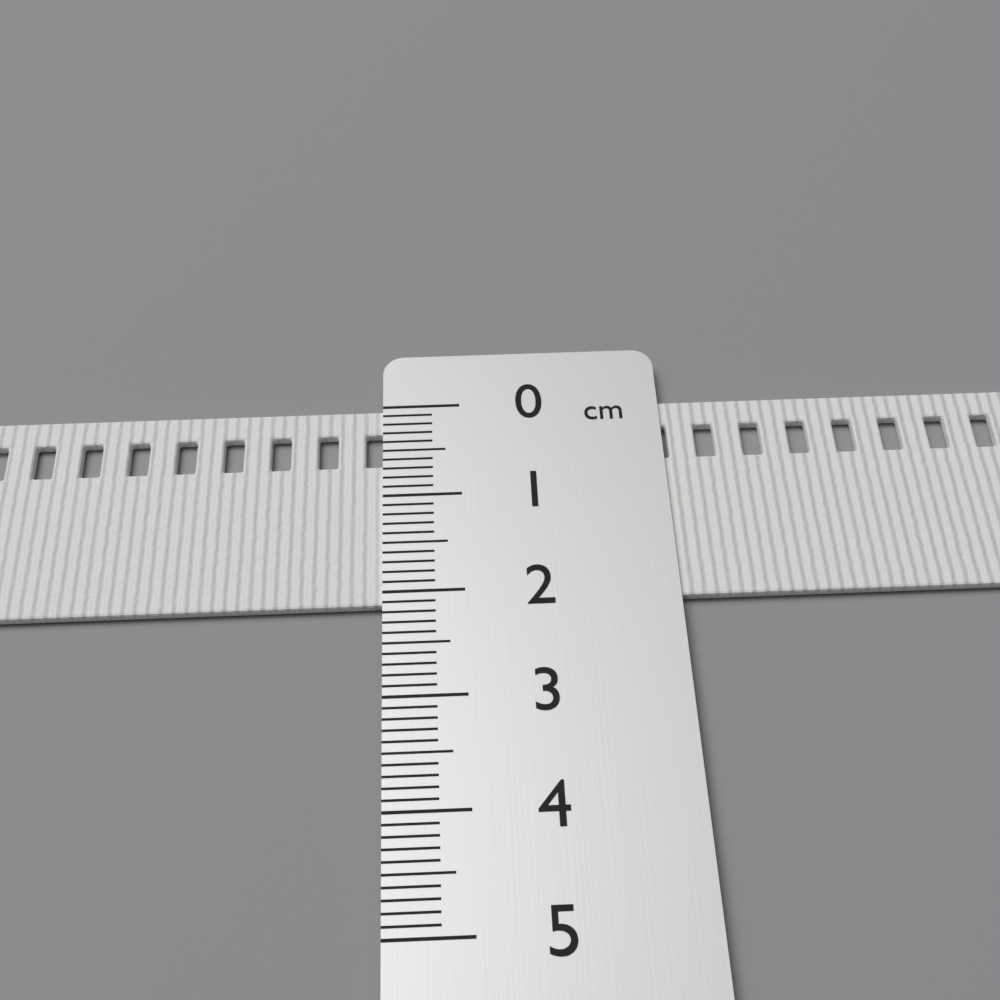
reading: 2.1 cm
